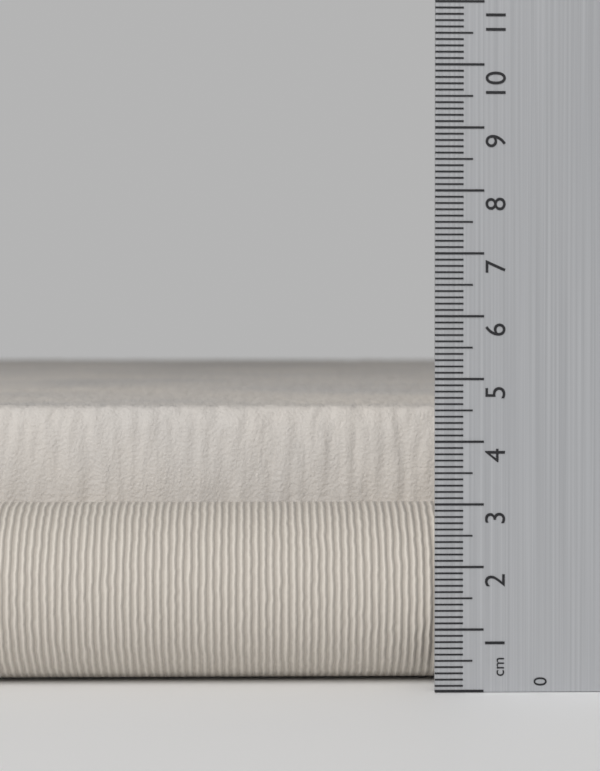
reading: 4.5 cm
